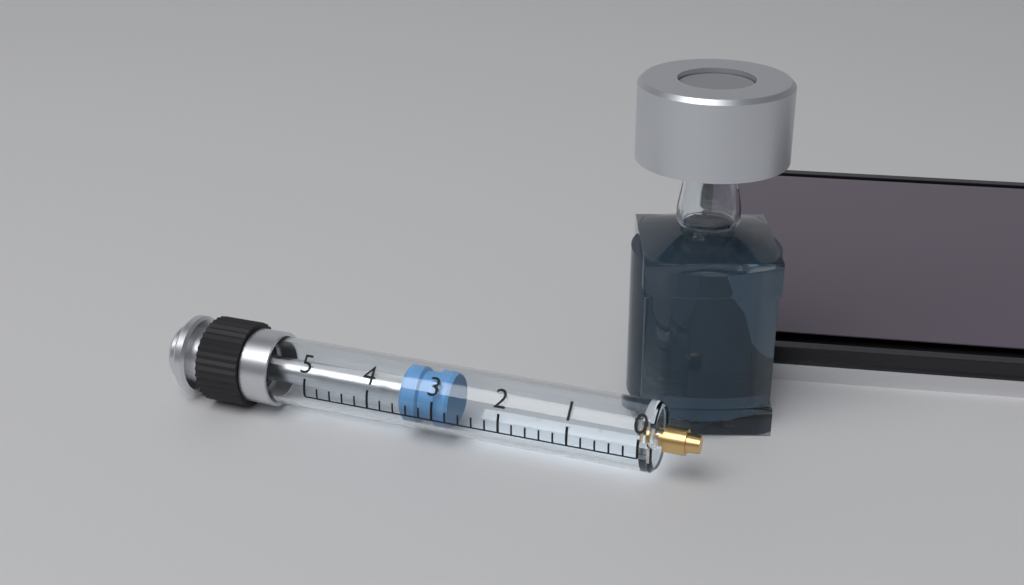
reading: 2.8 (no unit)
